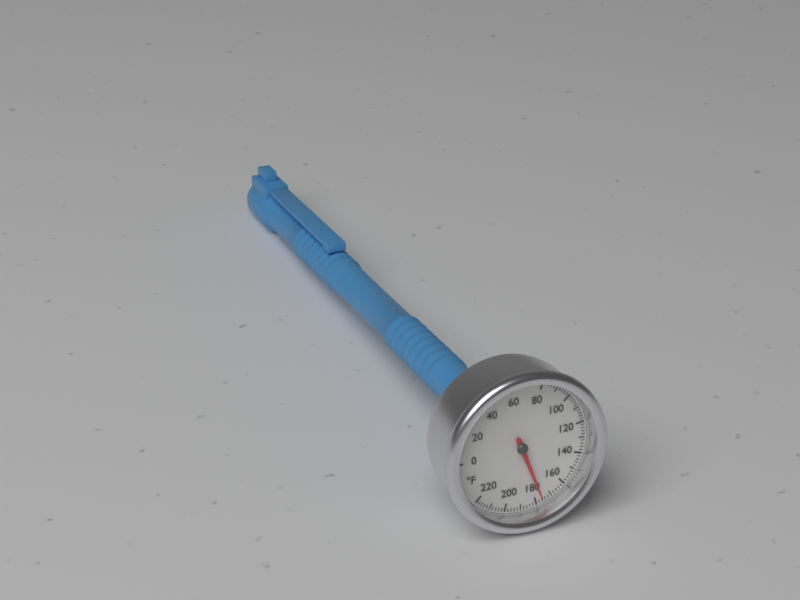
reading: 176 °F
